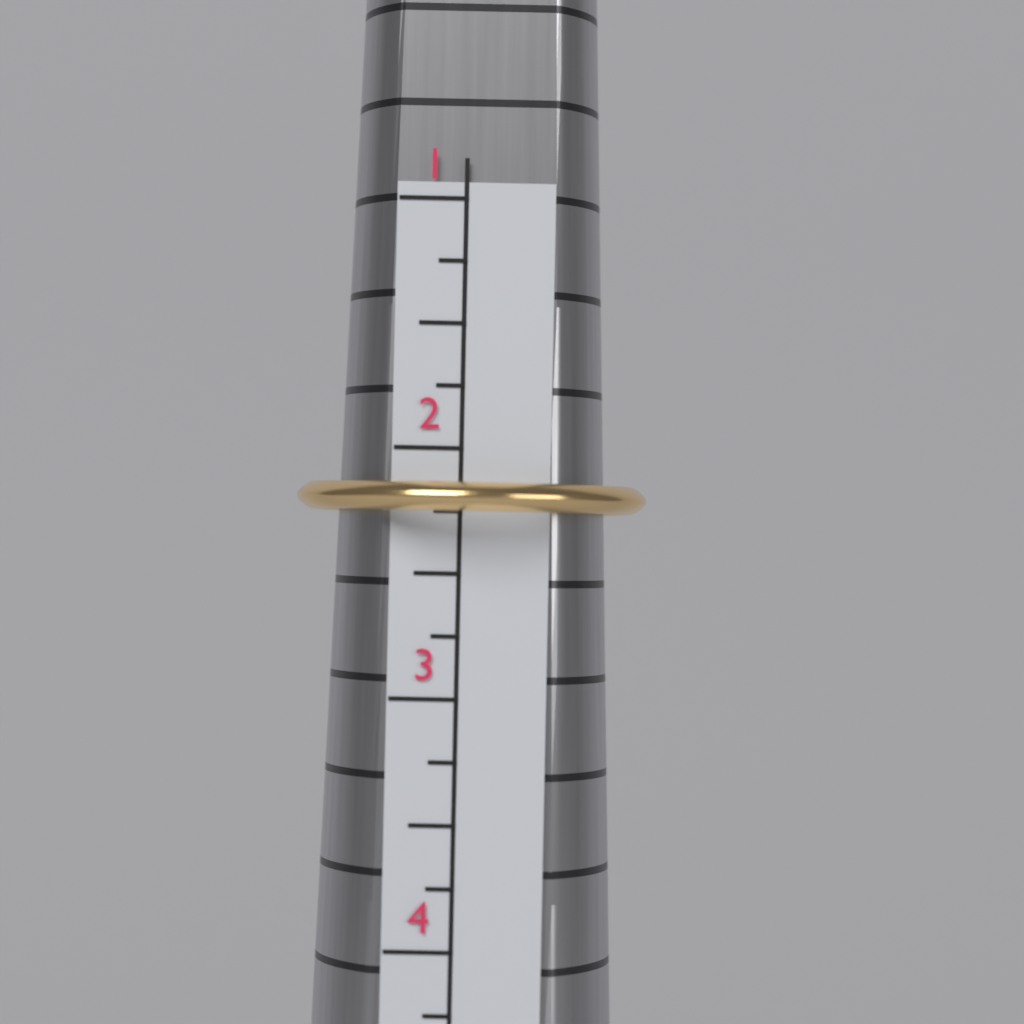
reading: 2.25 (no unit)
